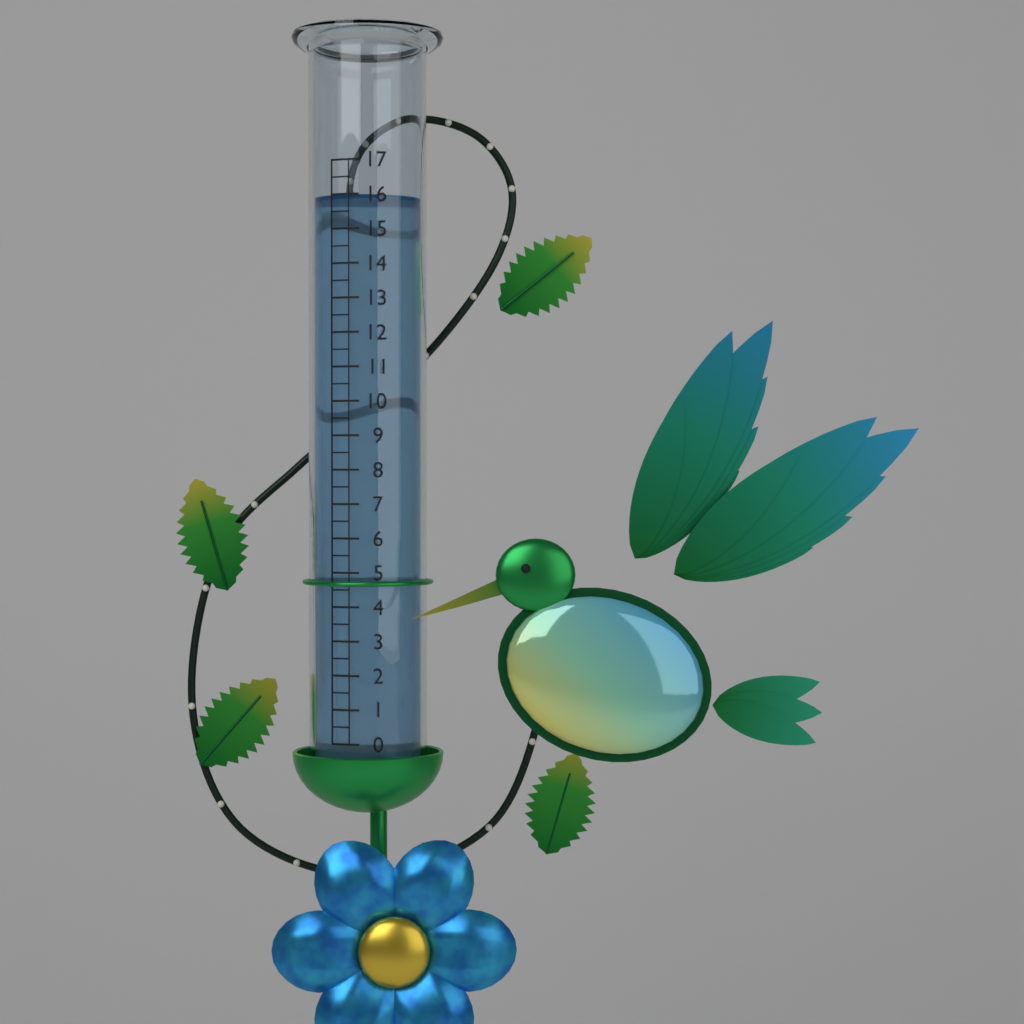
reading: 16.0 (no unit)
